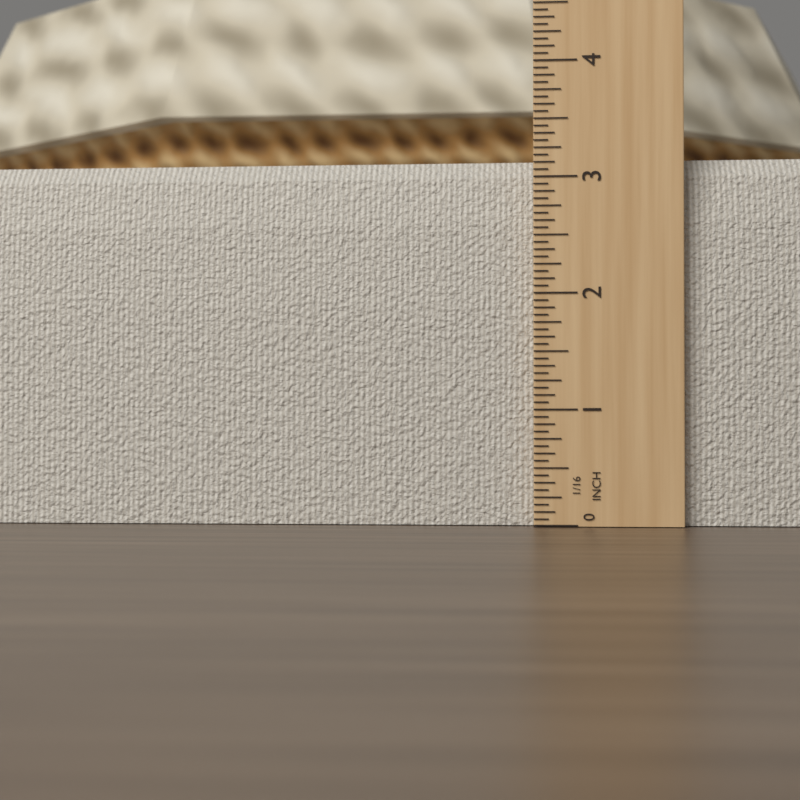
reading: 3.1875 in
